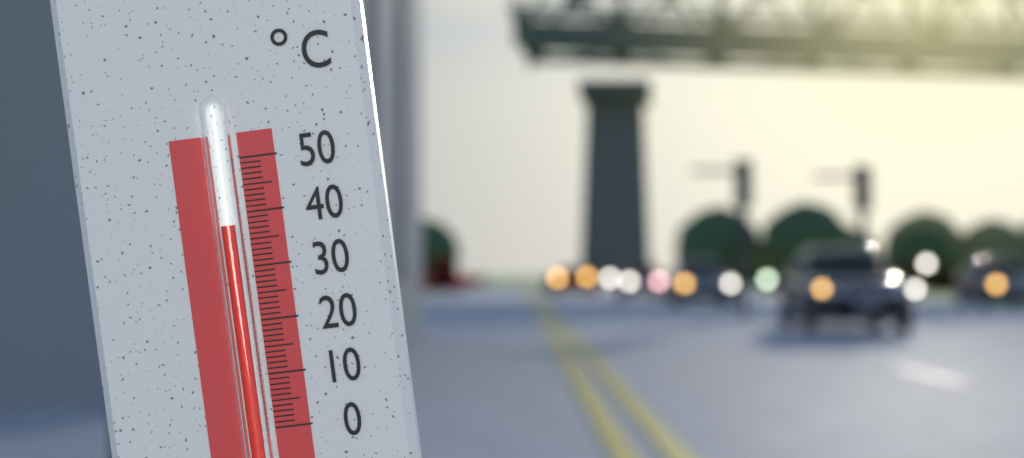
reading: 38 °C
